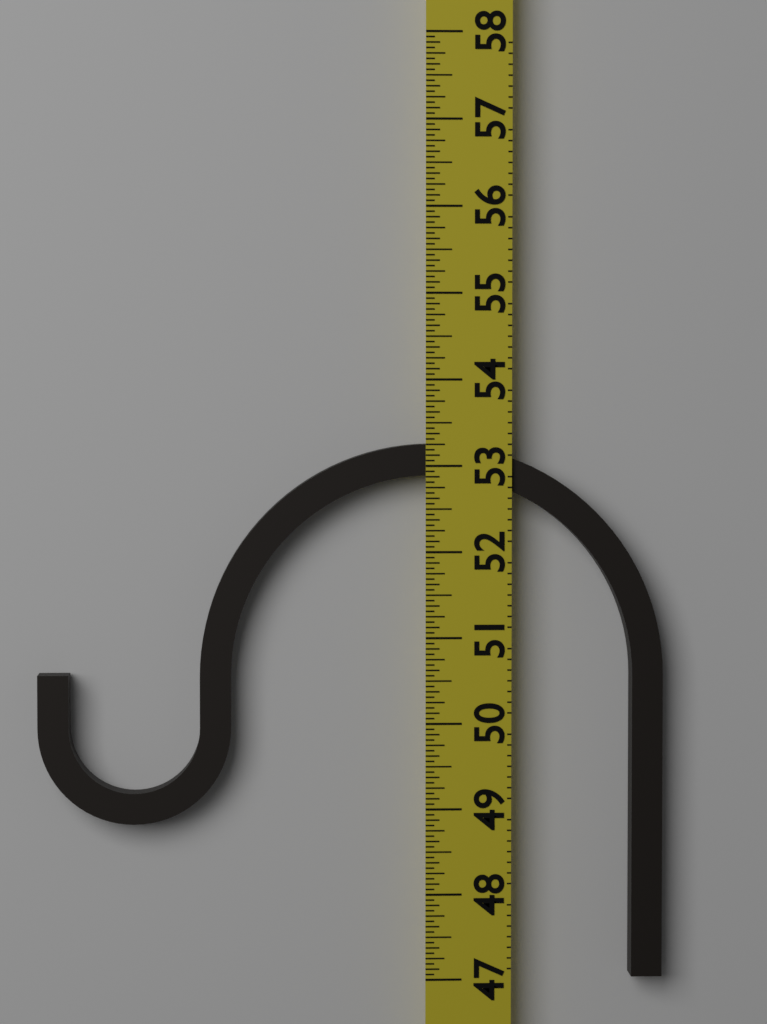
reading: 53.2500 (no unit)
